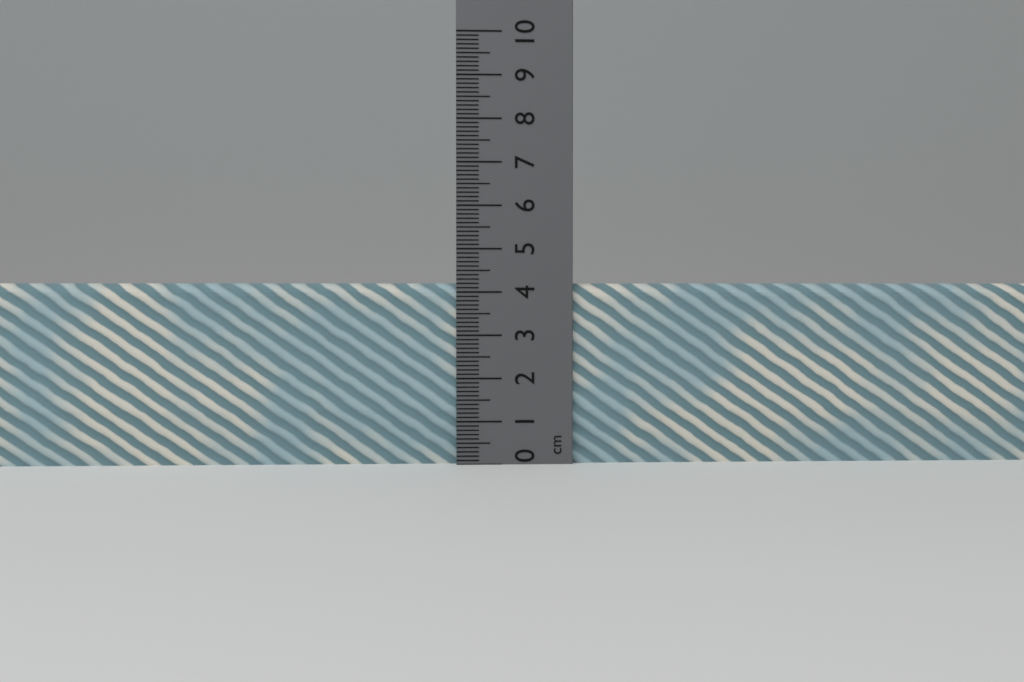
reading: 4.2 cm
